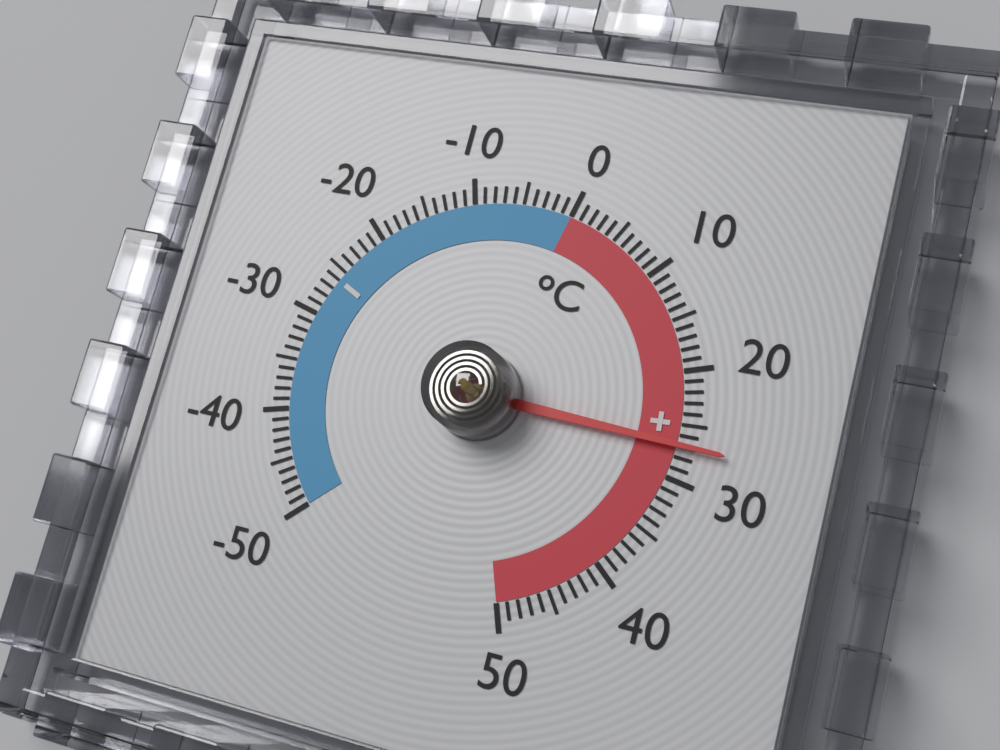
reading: 27 °C
